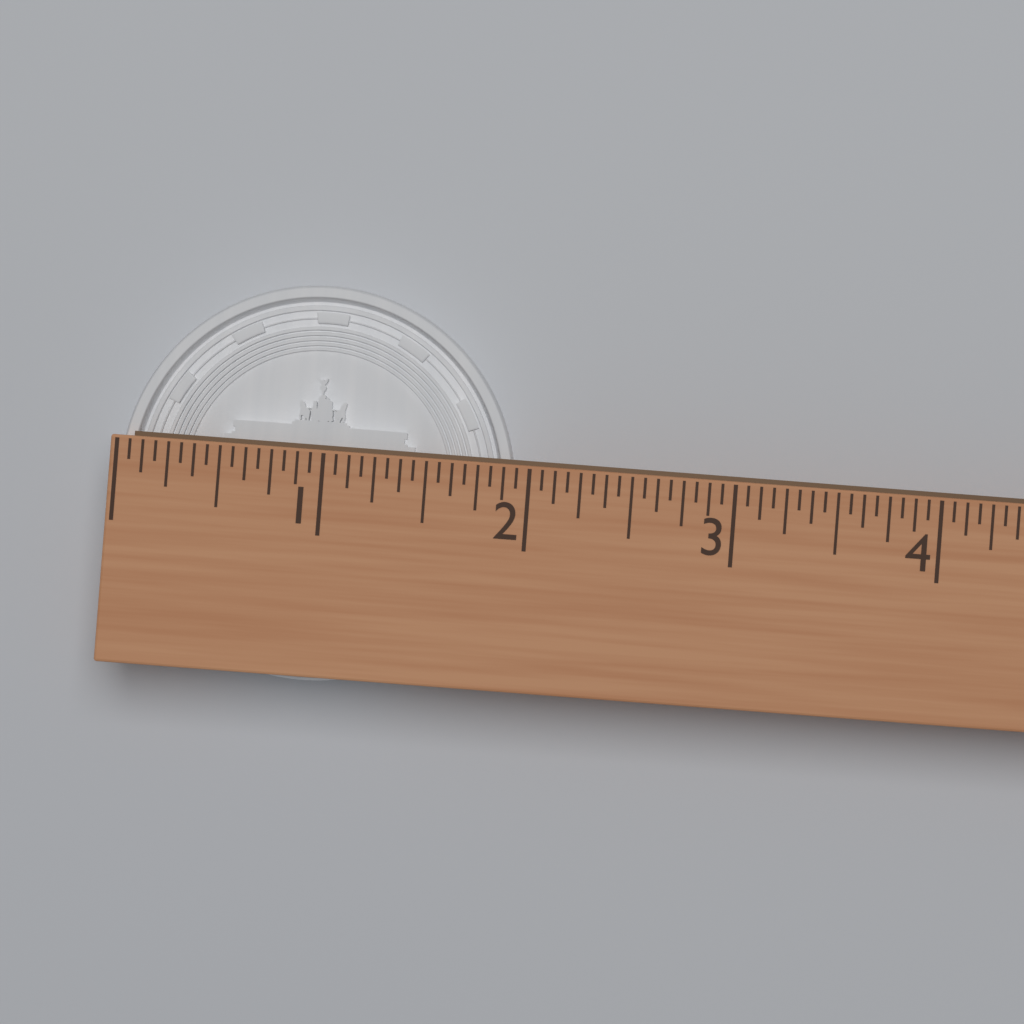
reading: 1.9375 (no unit)
